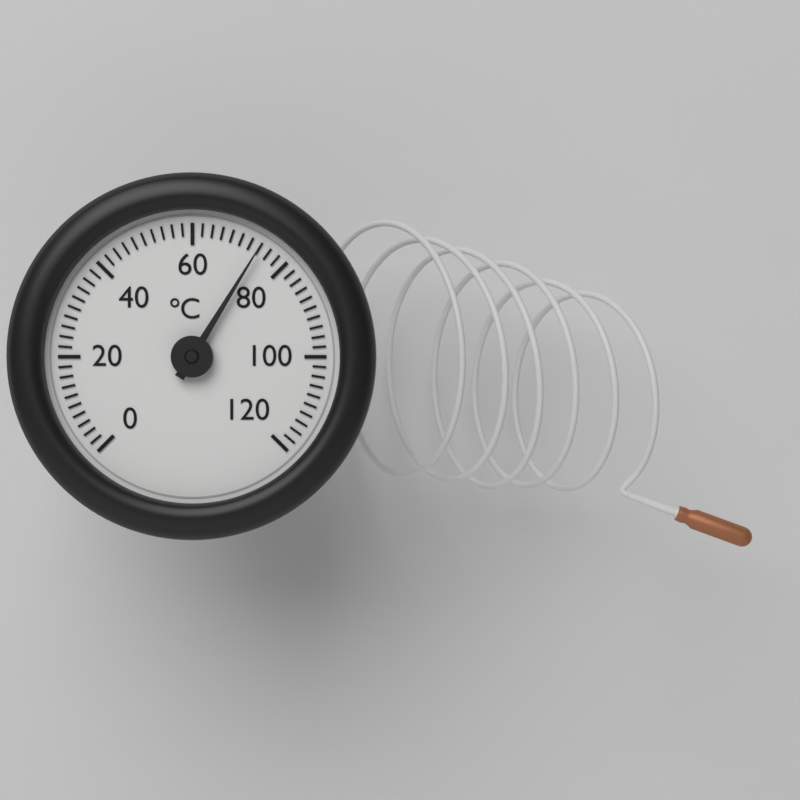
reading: 74 °C
